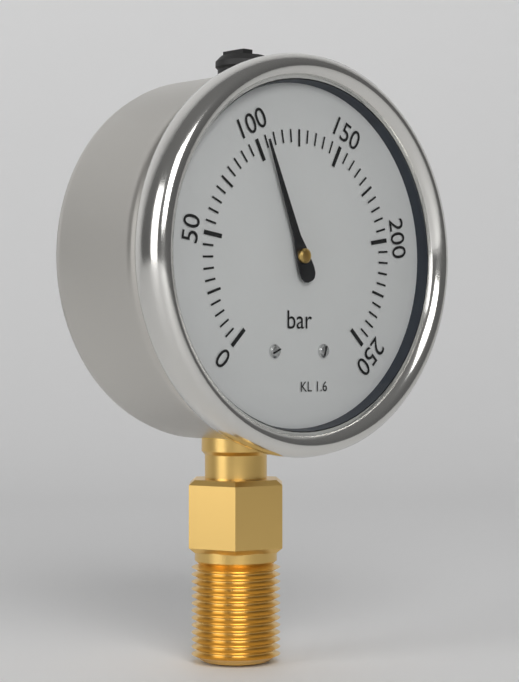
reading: 105 bar
